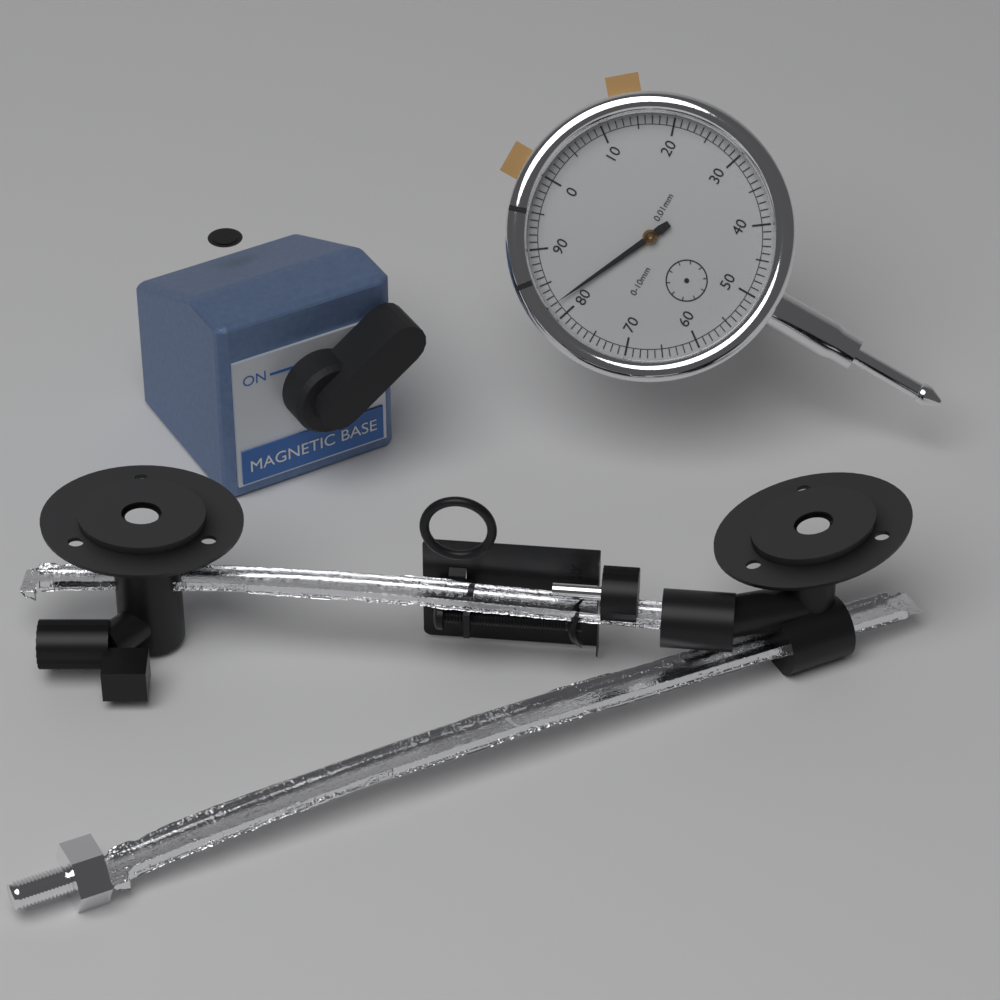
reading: 0.82 mm
